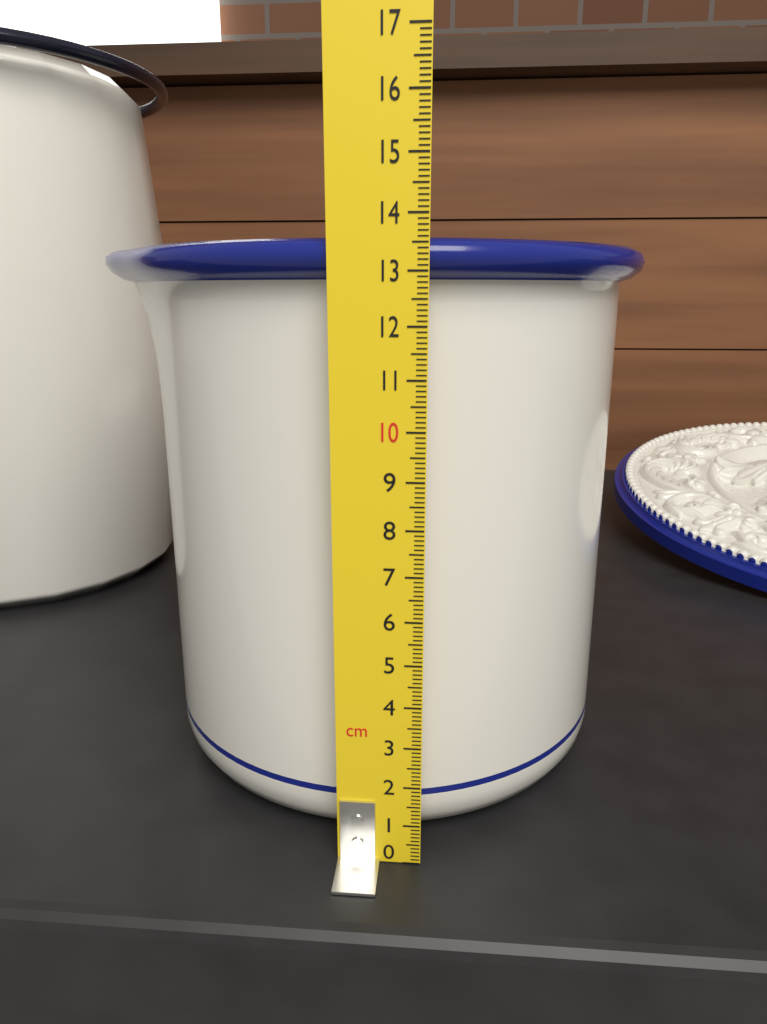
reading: 13.6 cm
